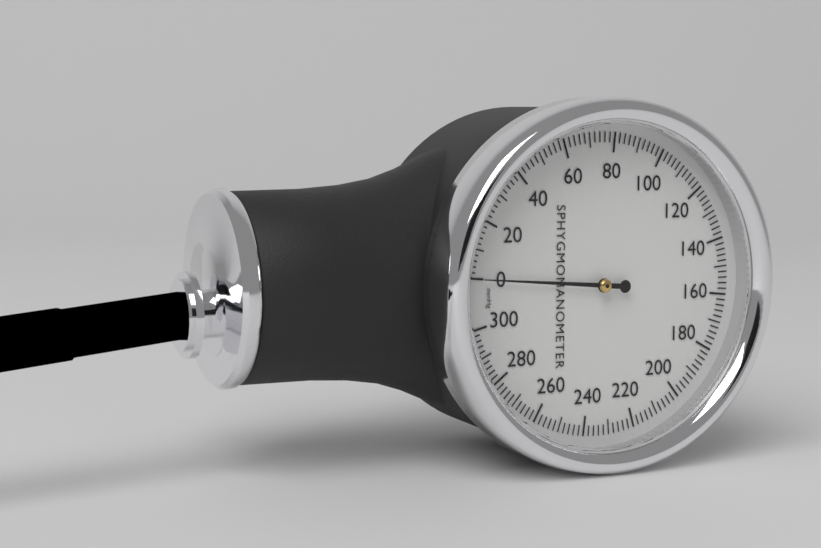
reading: 0 mmHg
